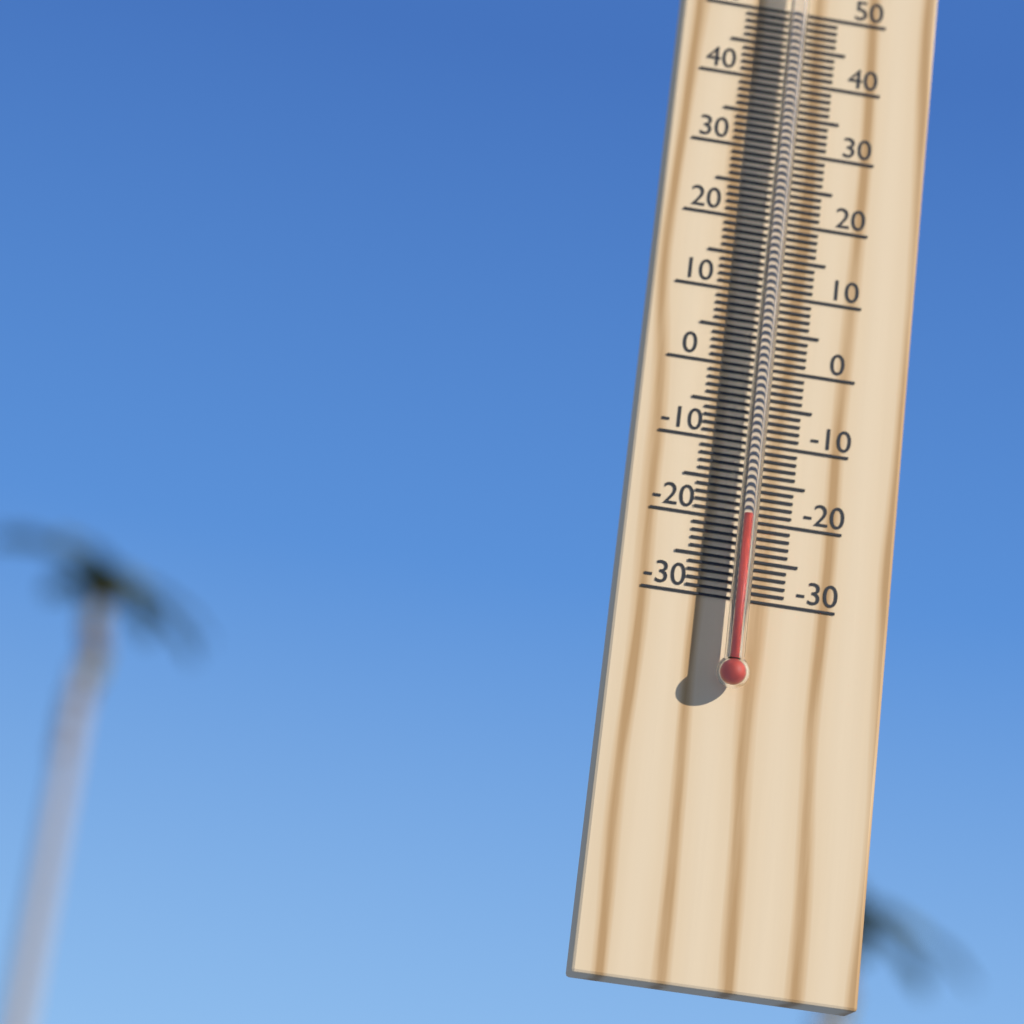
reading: -20 °C
